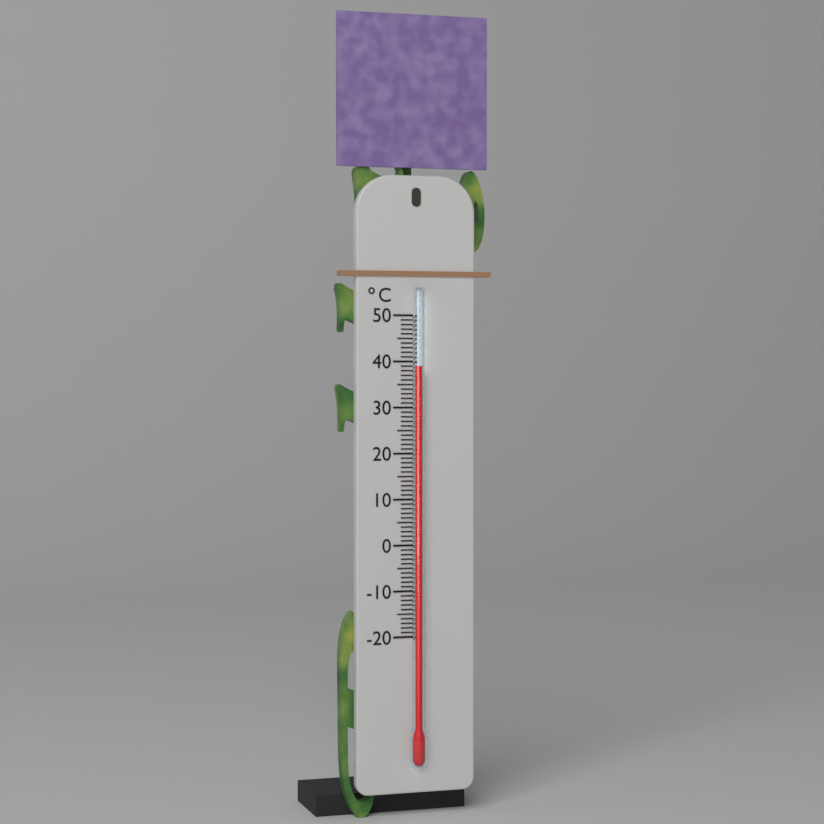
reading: 39 °C
